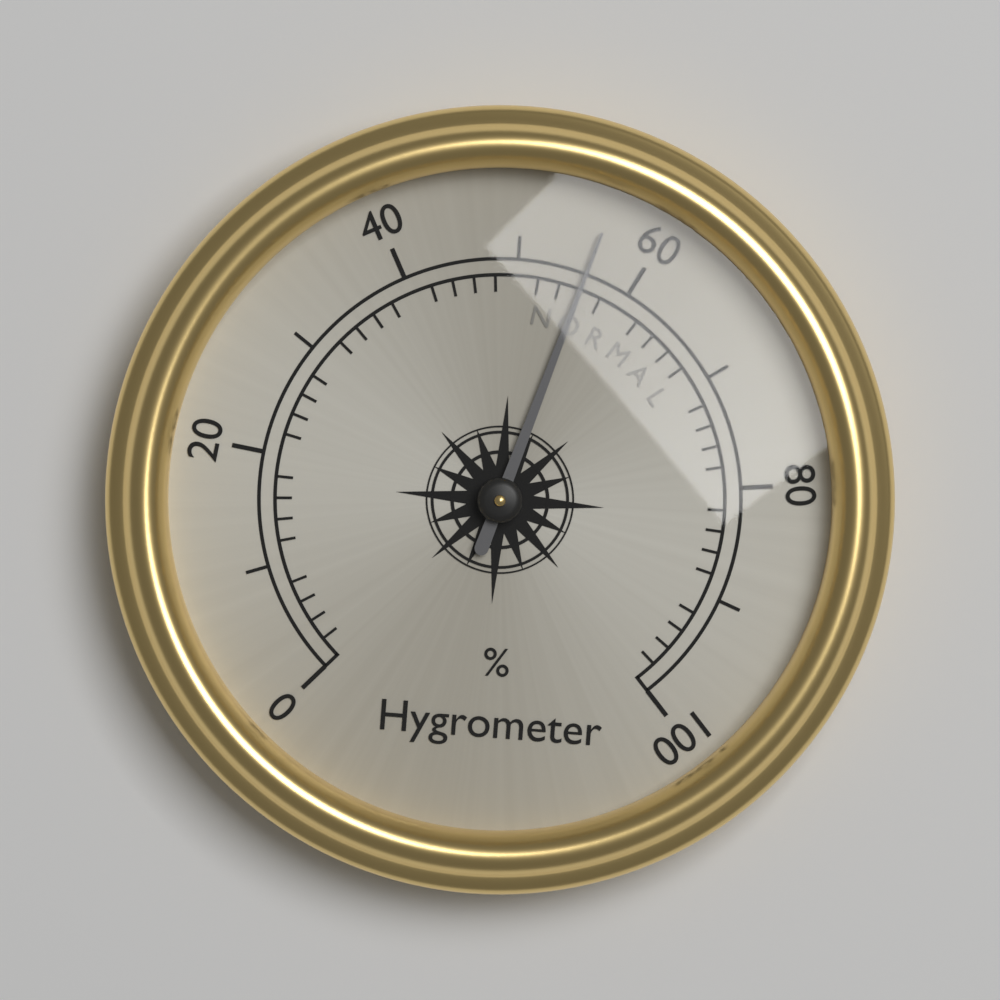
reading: 56 %
